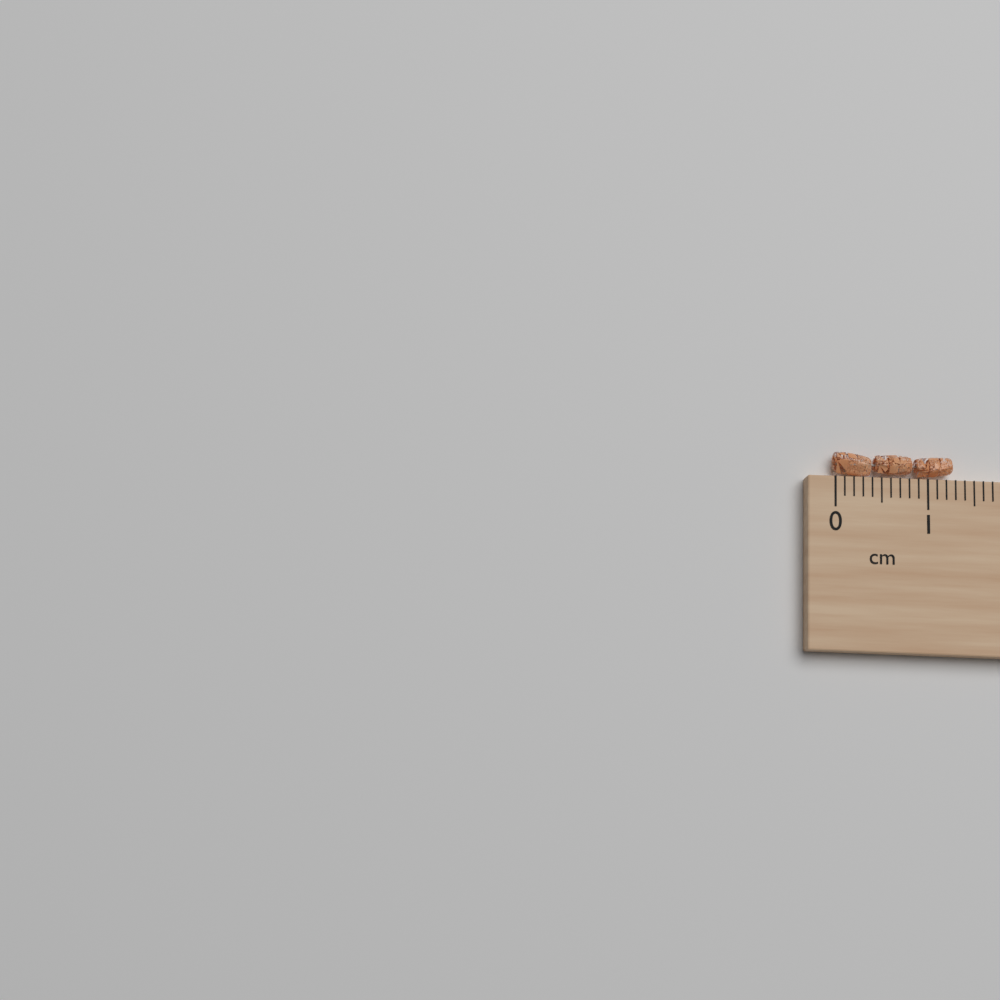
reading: 1.3 cm
